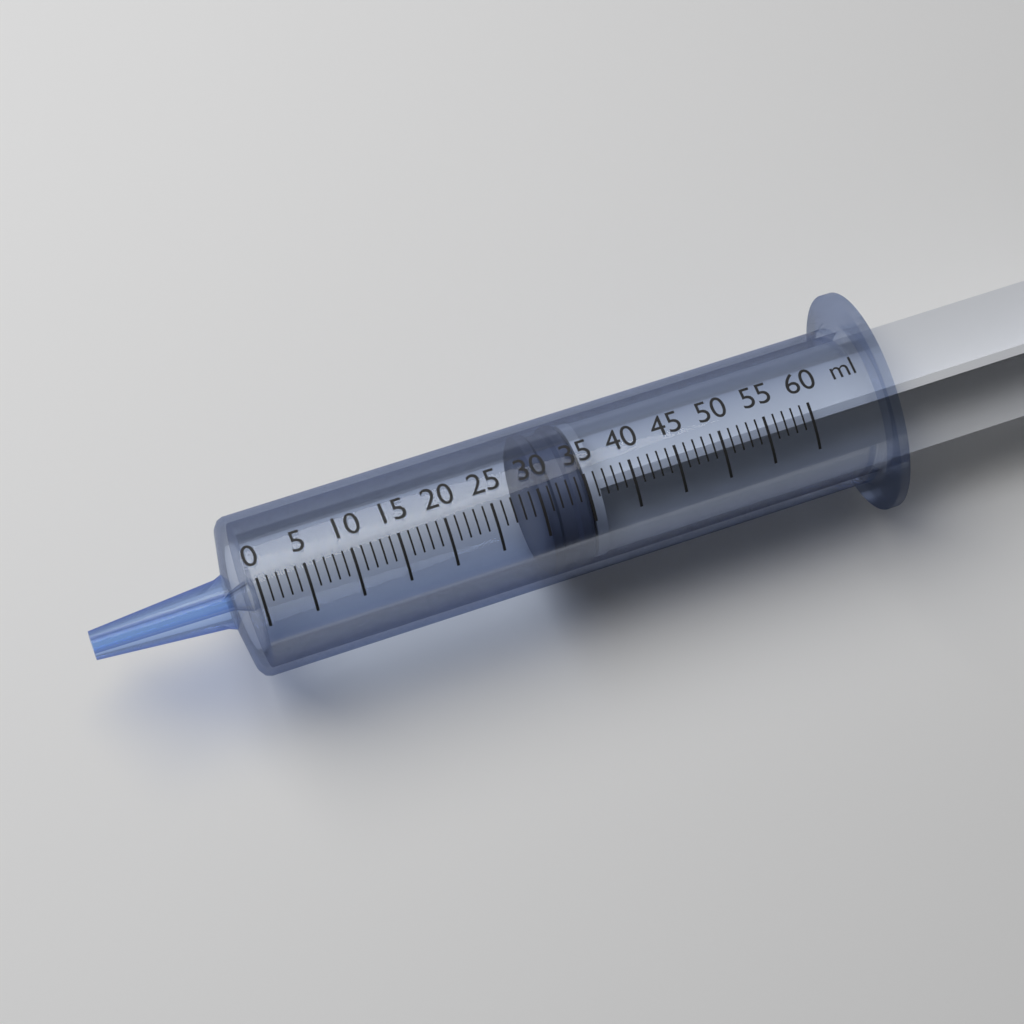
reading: 30 ml
